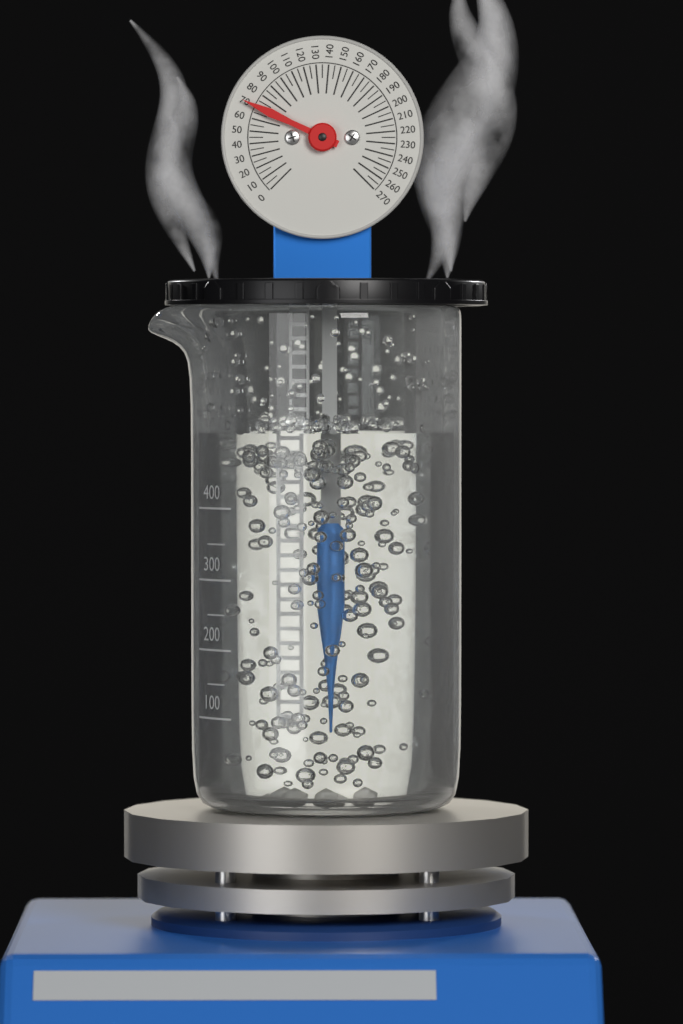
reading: 70 (no unit)
